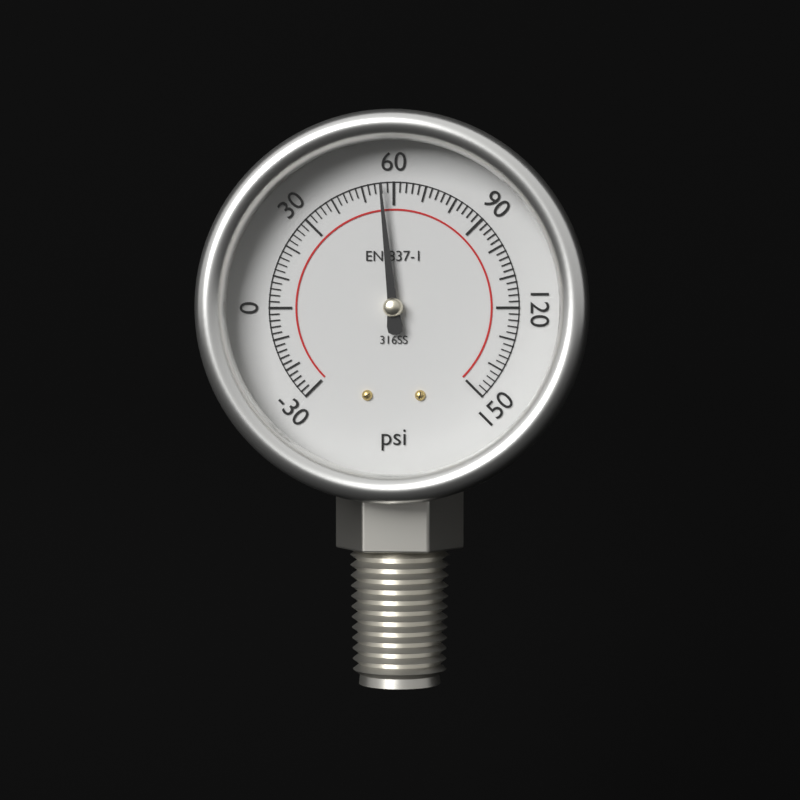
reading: 56 psi
